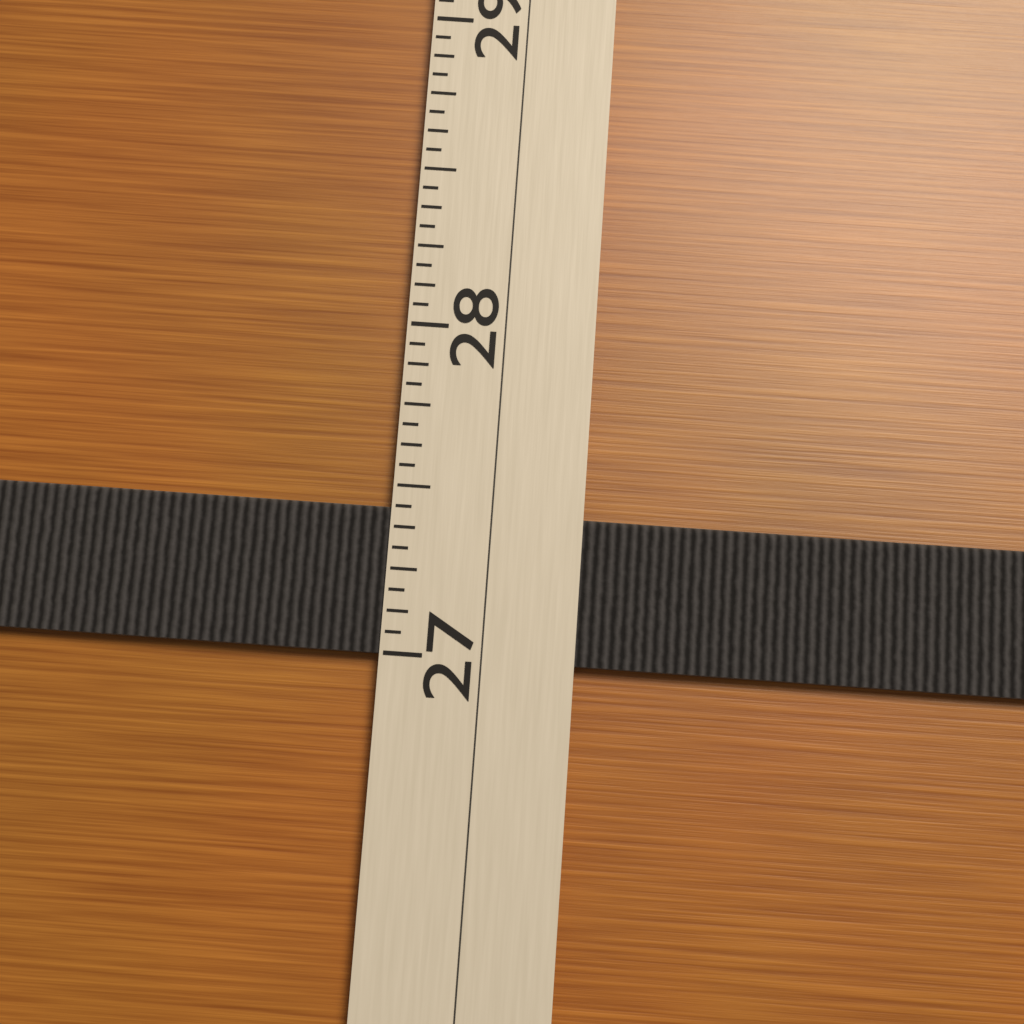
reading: 27.4375 (no unit)
